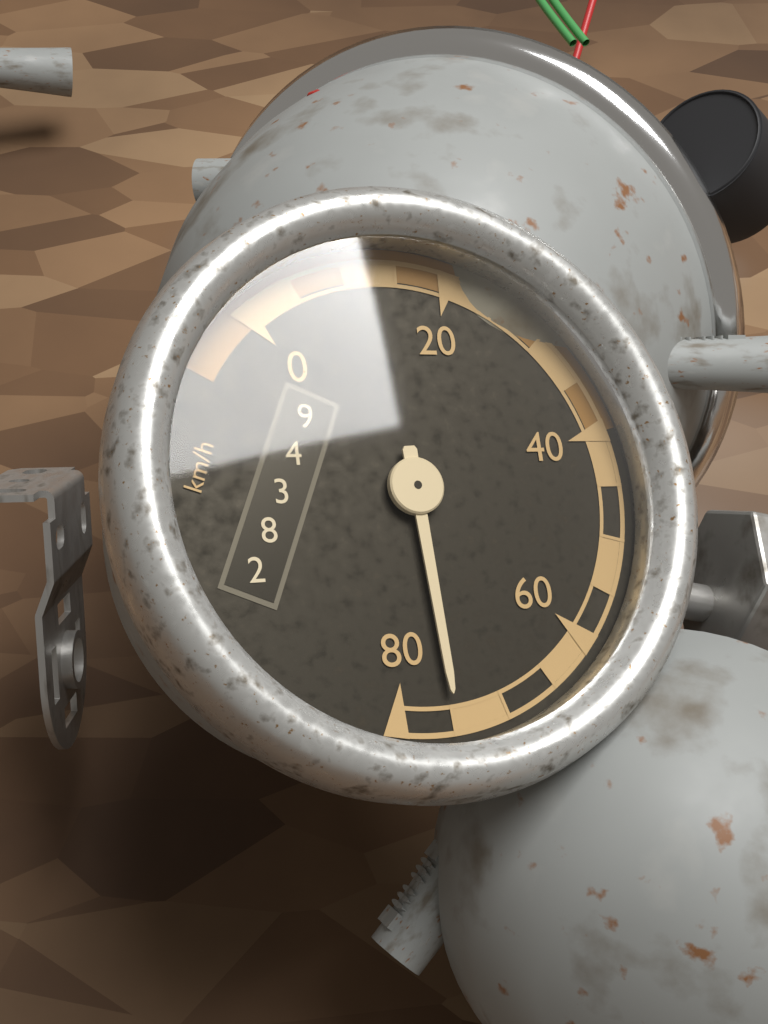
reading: 75 km/h
